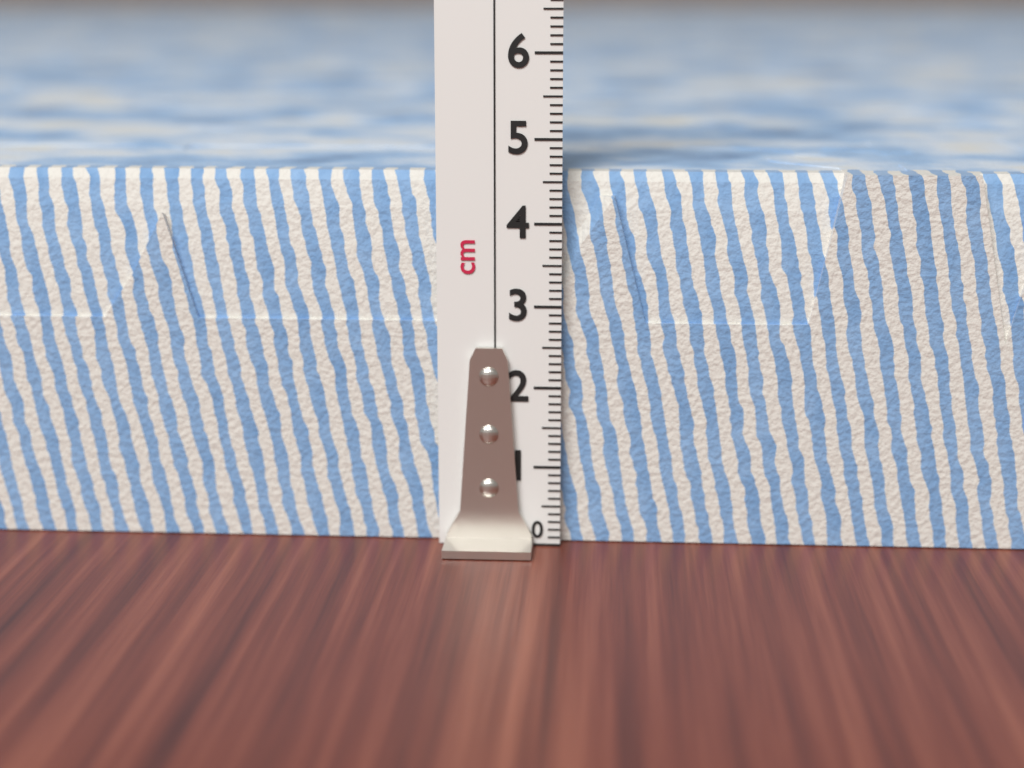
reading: 4.6 cm
